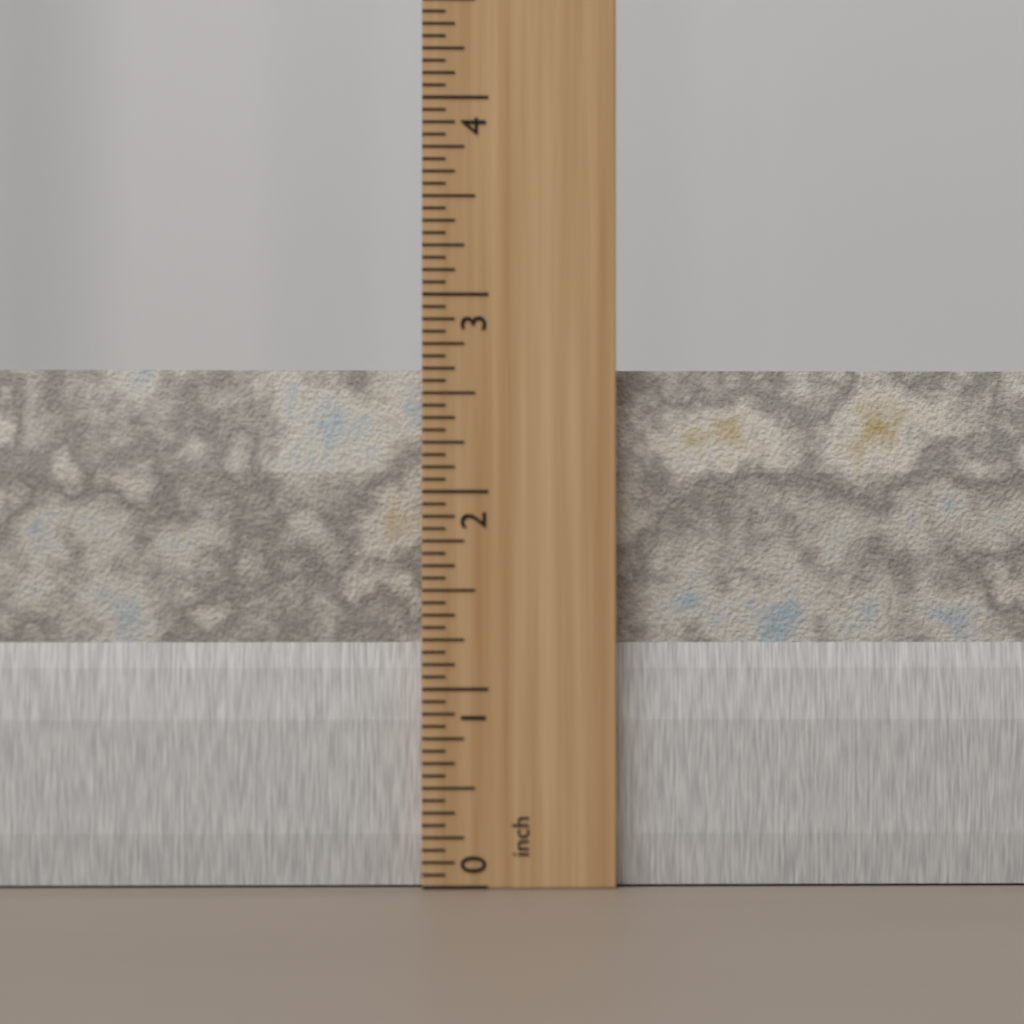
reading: 2.6250 inch
